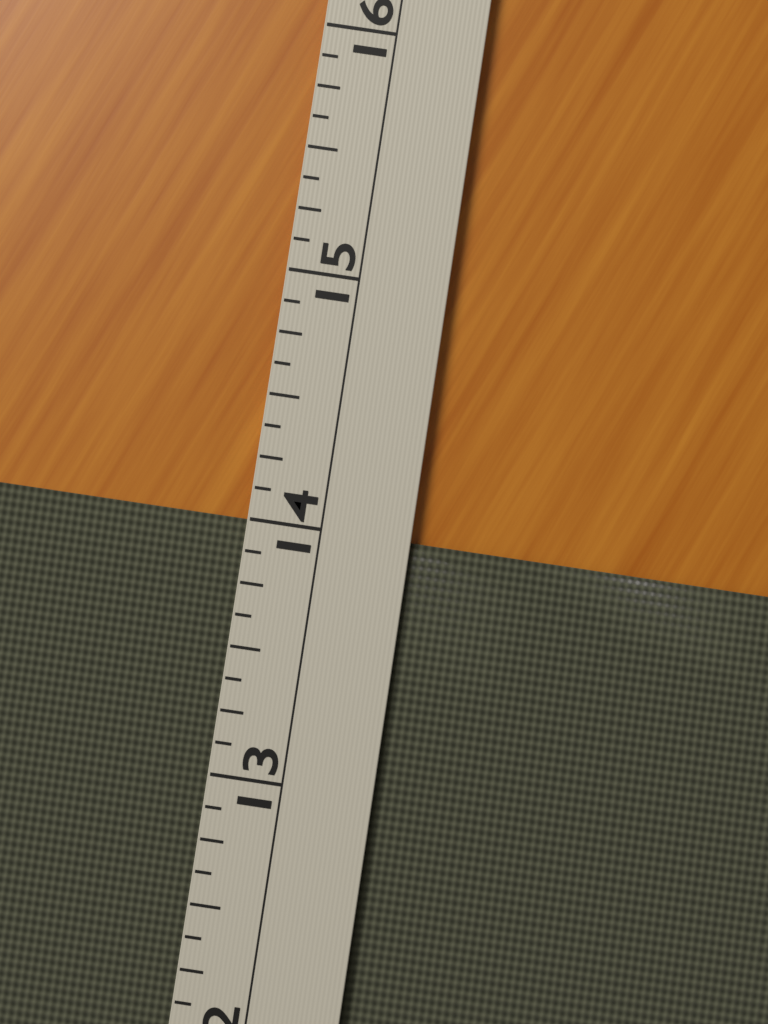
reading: 14.000 (no unit)
